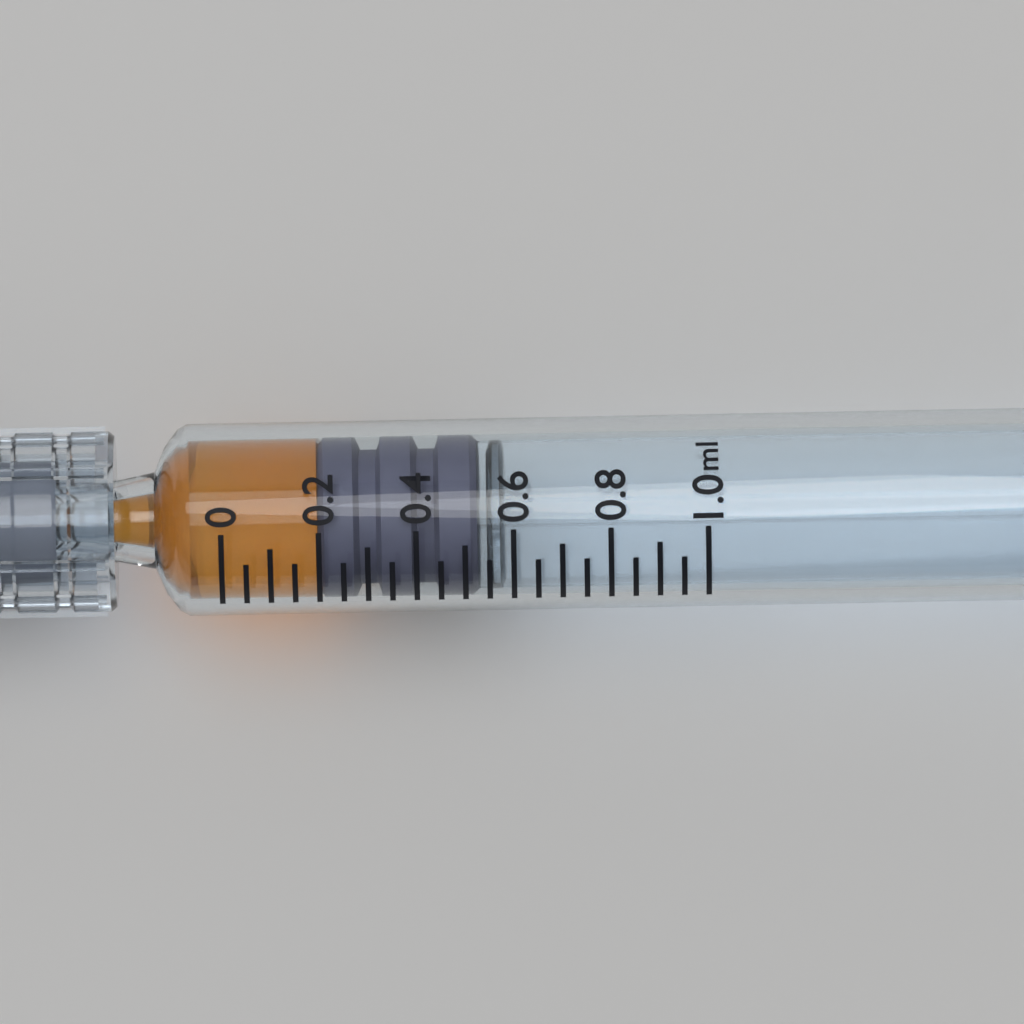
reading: 0.20 ml
